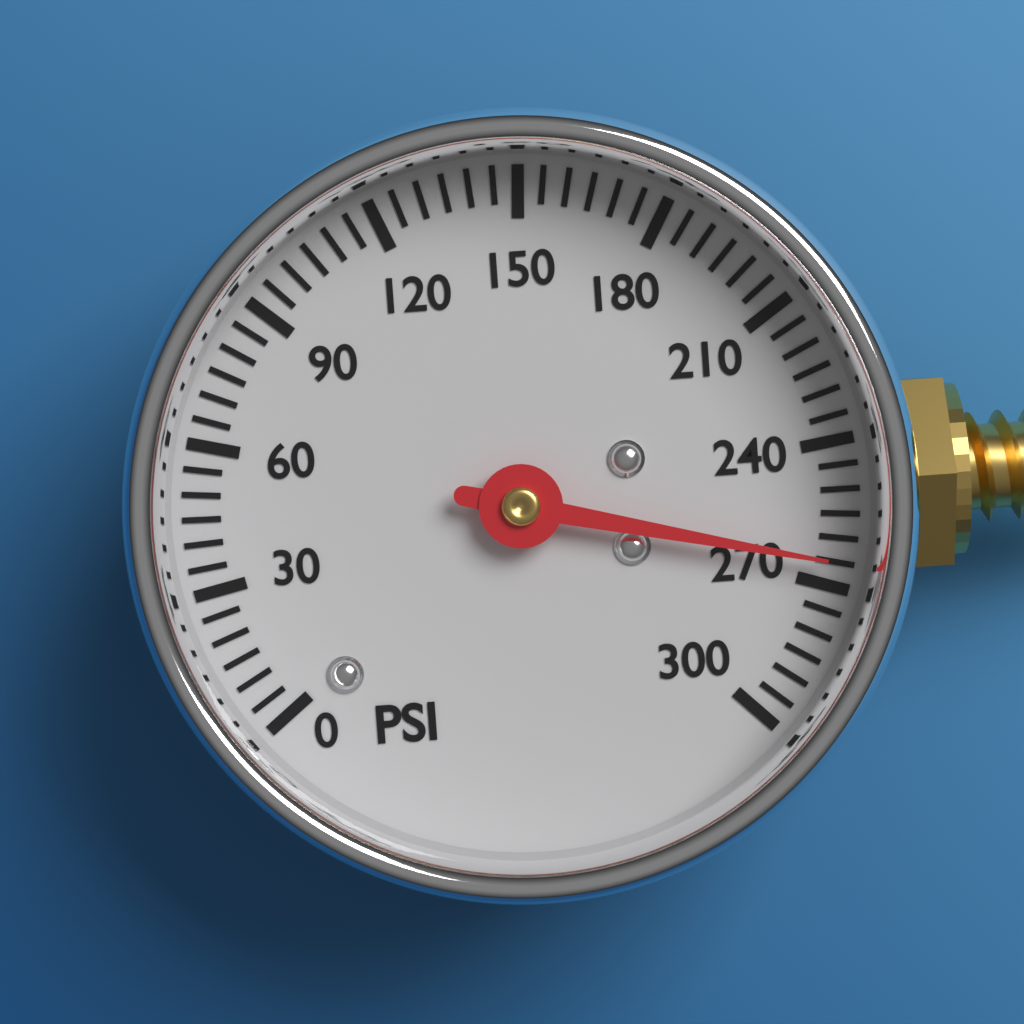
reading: 265 psi
